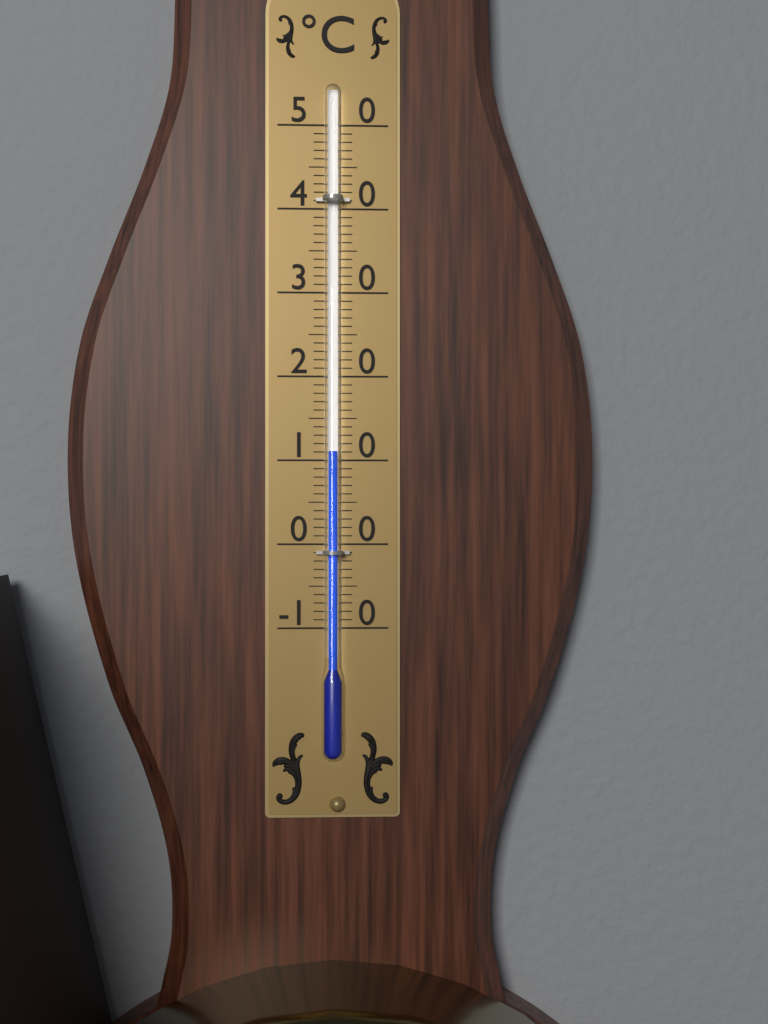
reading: 11 °C
